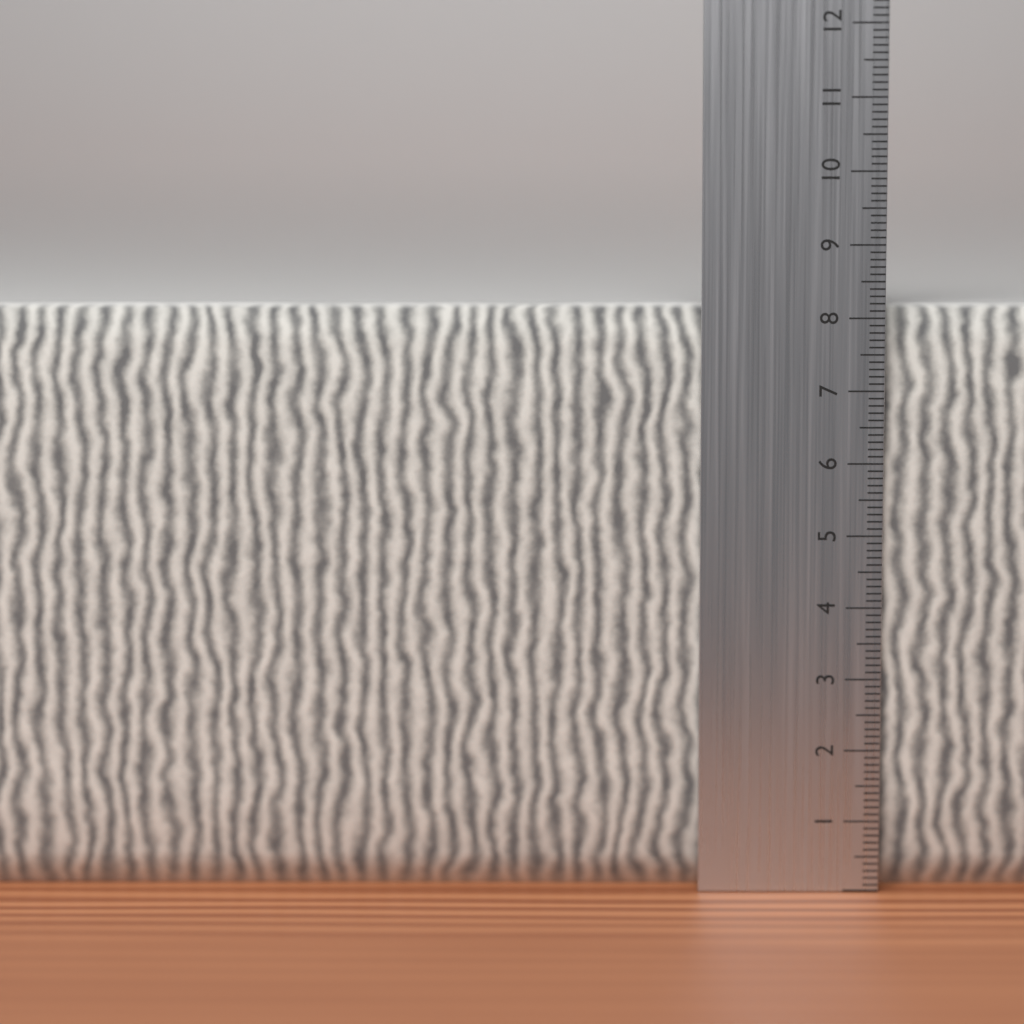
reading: 8.2 cm
